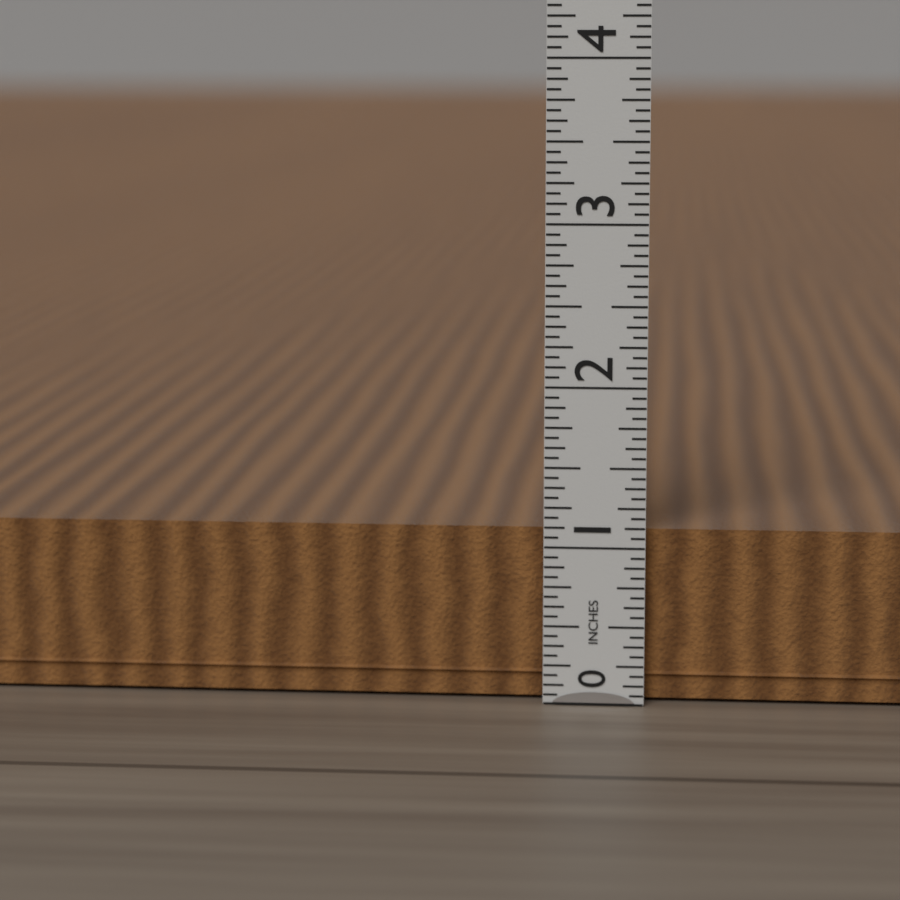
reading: 1.1250 in
